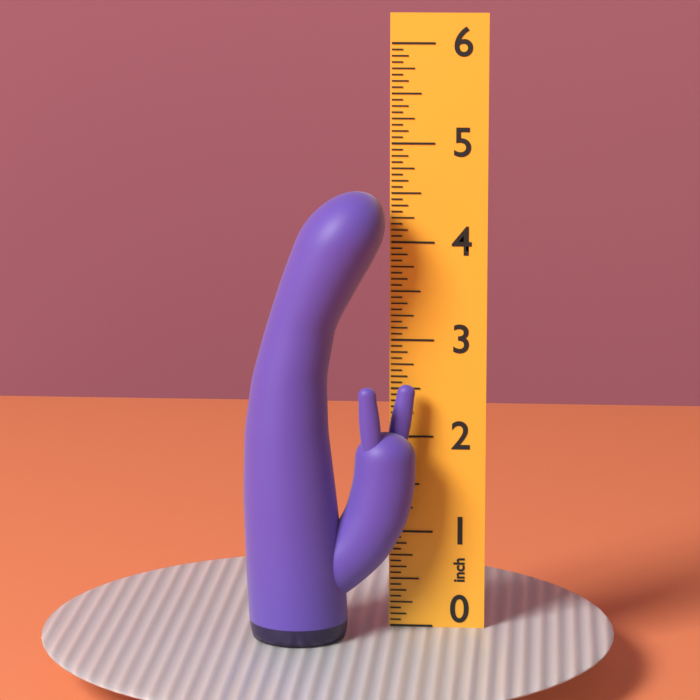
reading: 4.5625 inch
